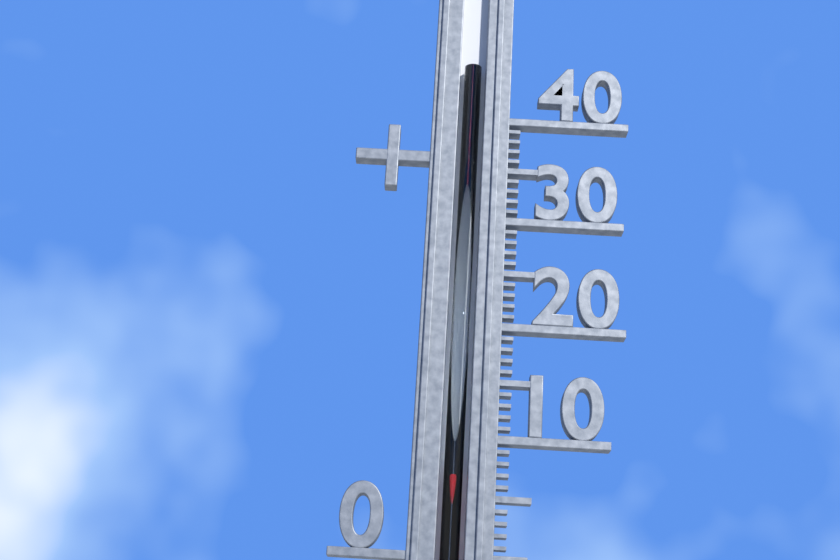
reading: 7 (no unit)
